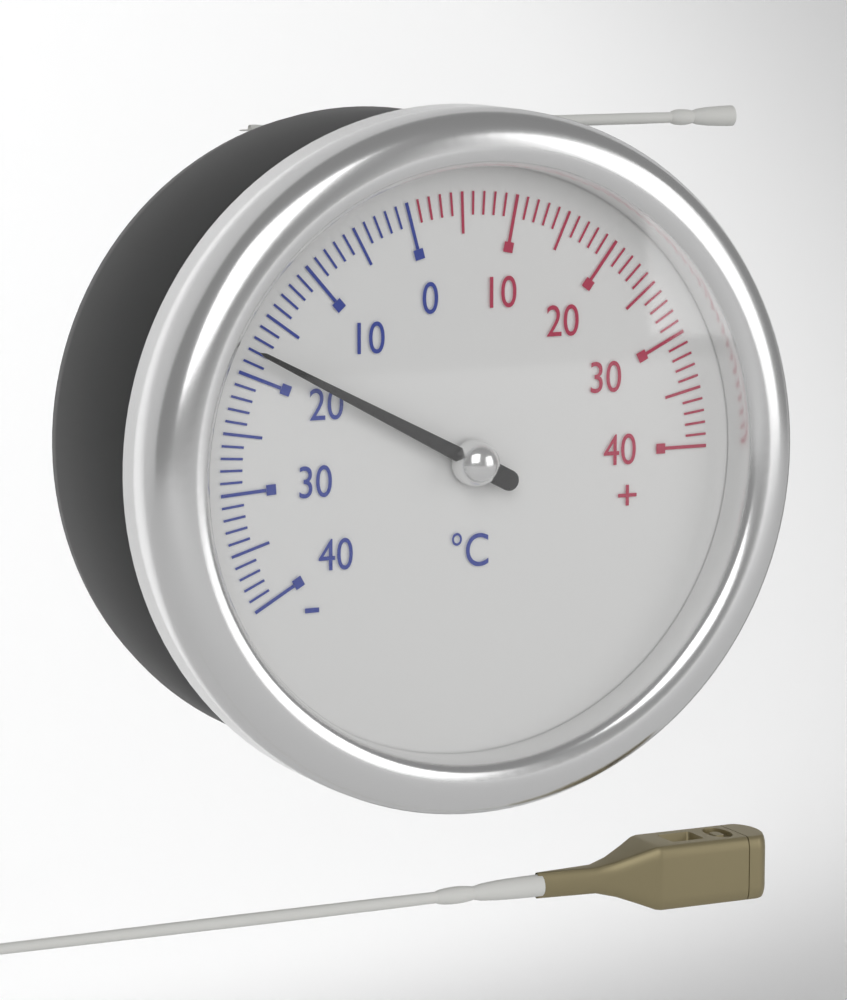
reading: -18 °C
